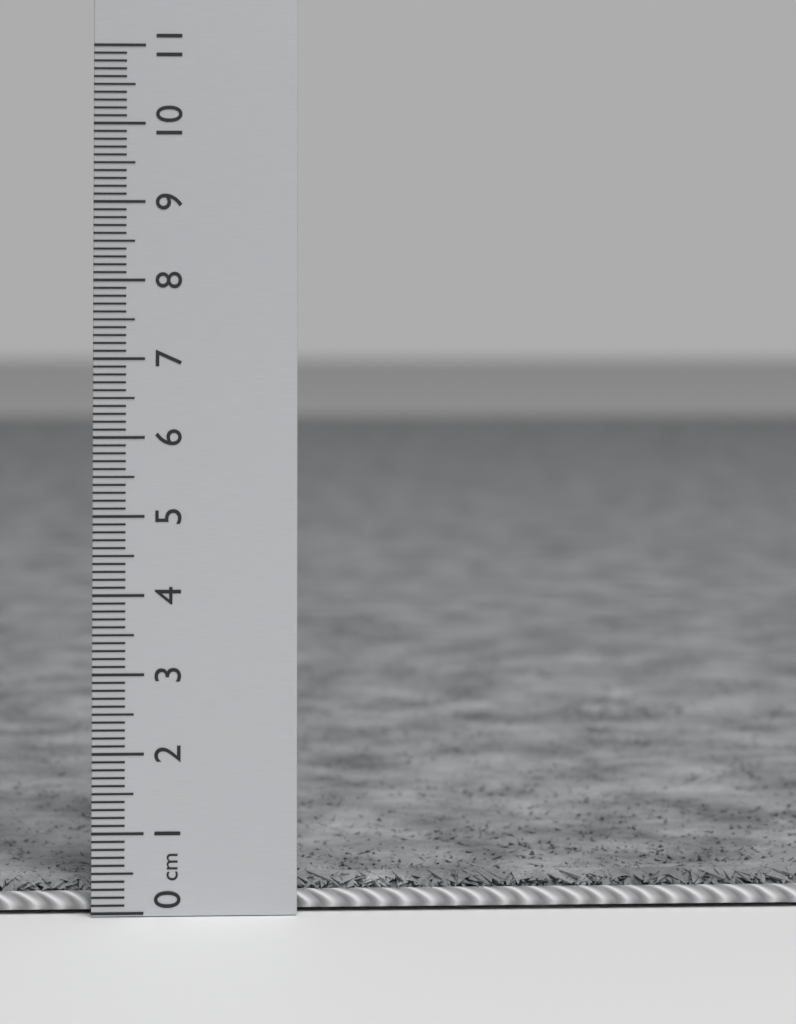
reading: 0.4 cm
